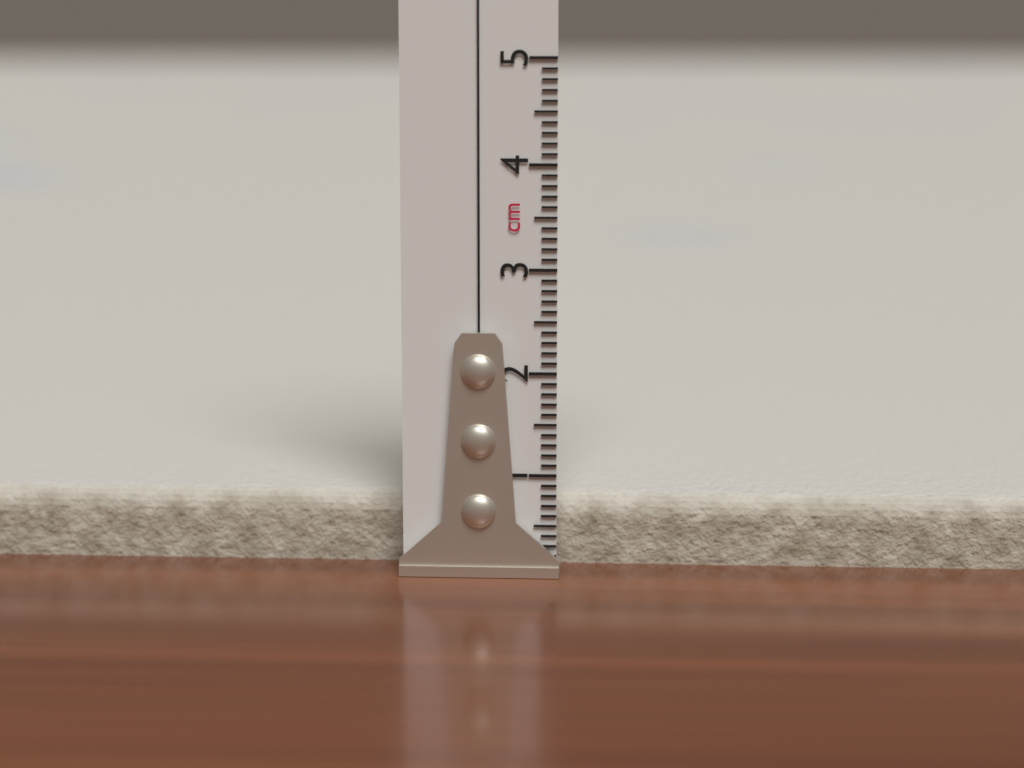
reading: 0.7 cm
